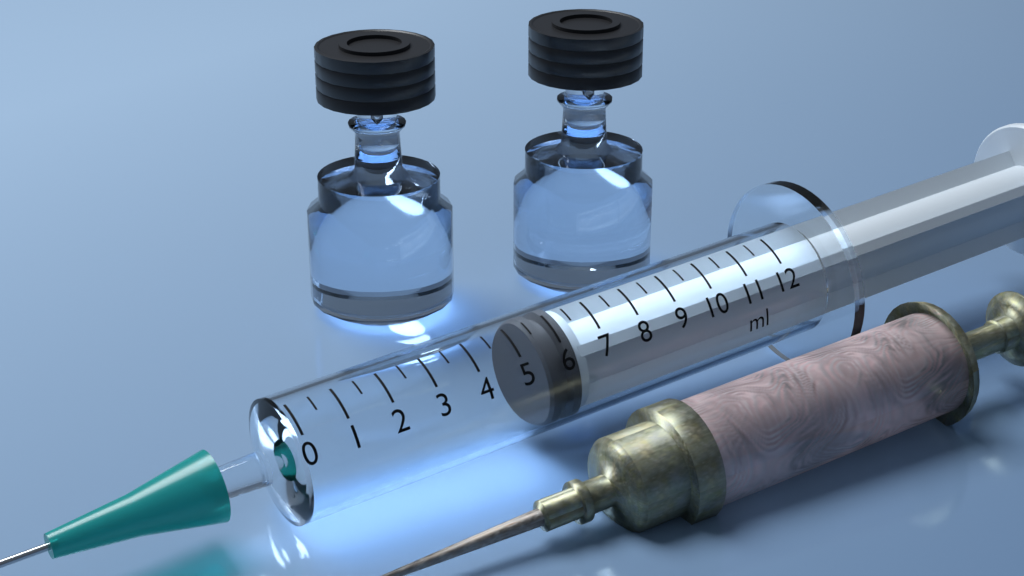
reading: 5.5 ml
